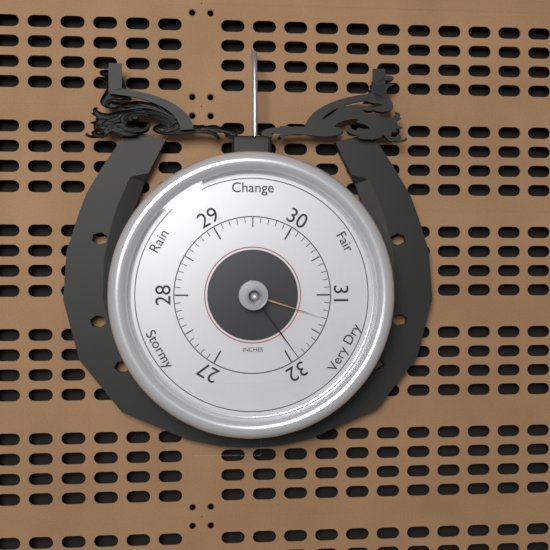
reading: 31.9 inHg
